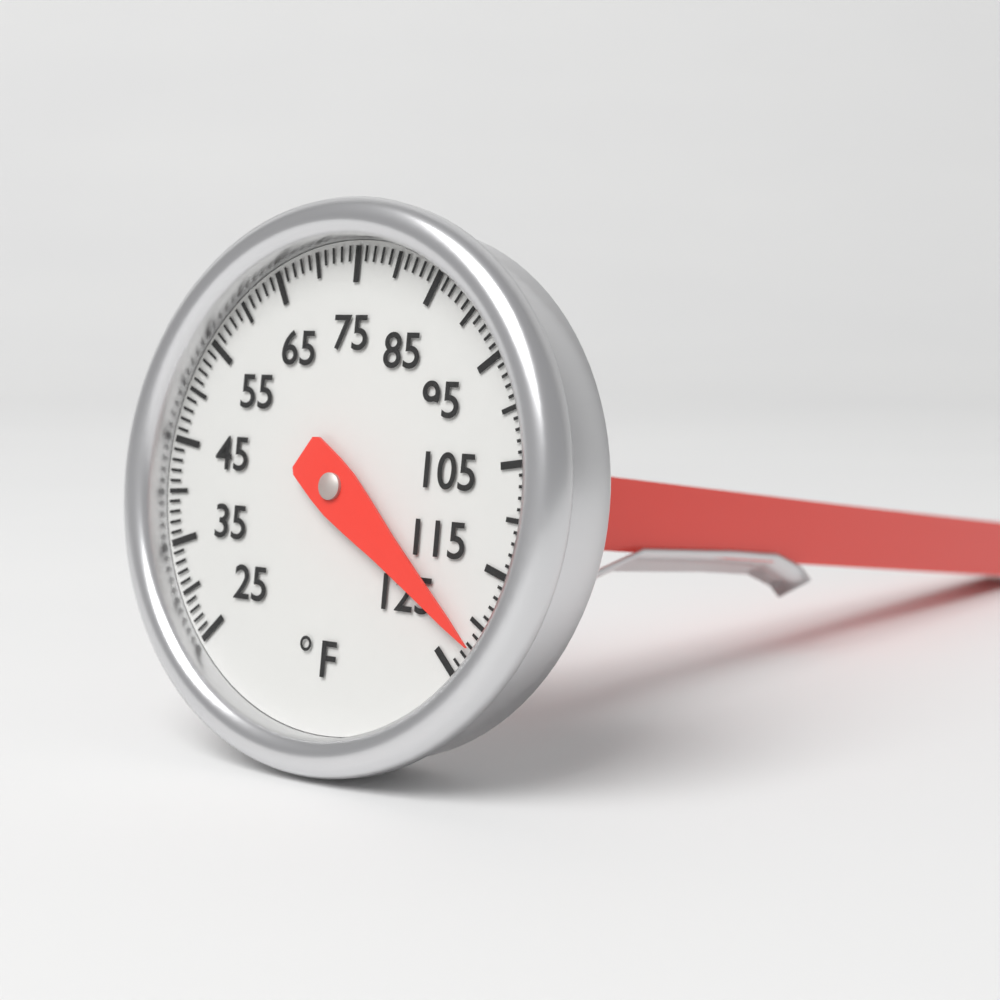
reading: 122 °F
